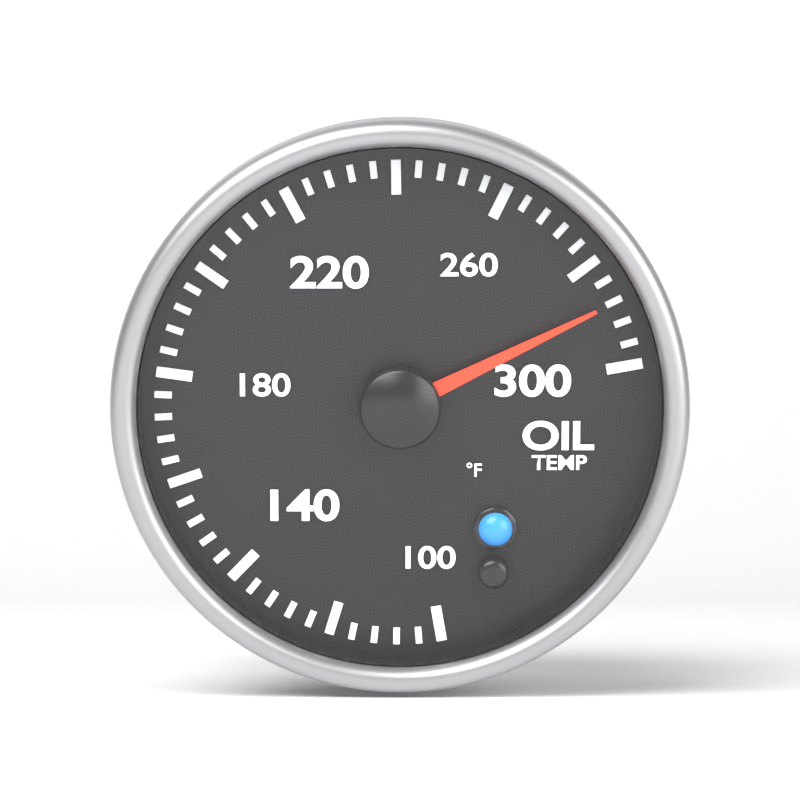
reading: 288 °F
